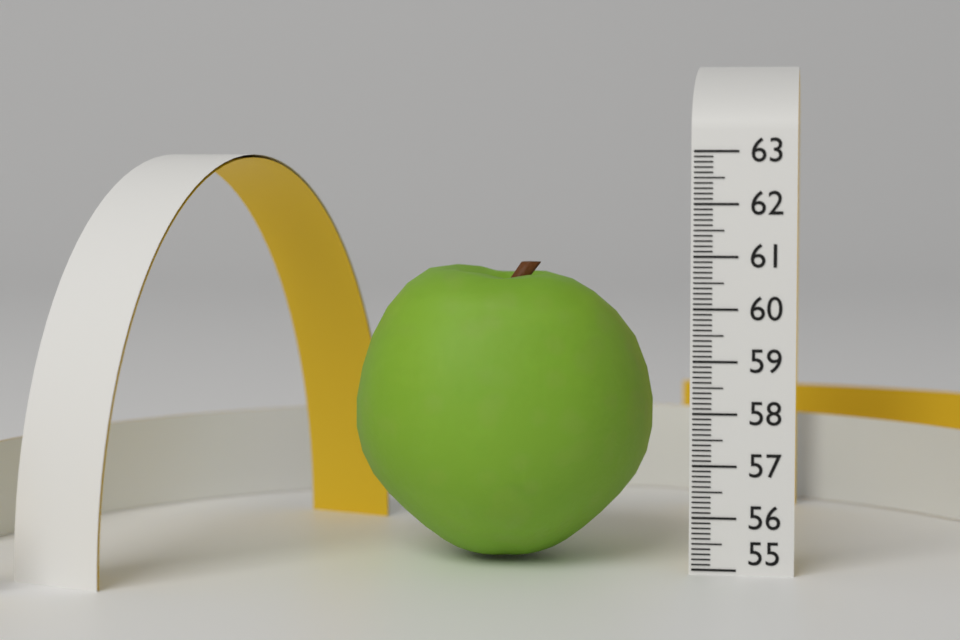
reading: 60.8 (no unit)
